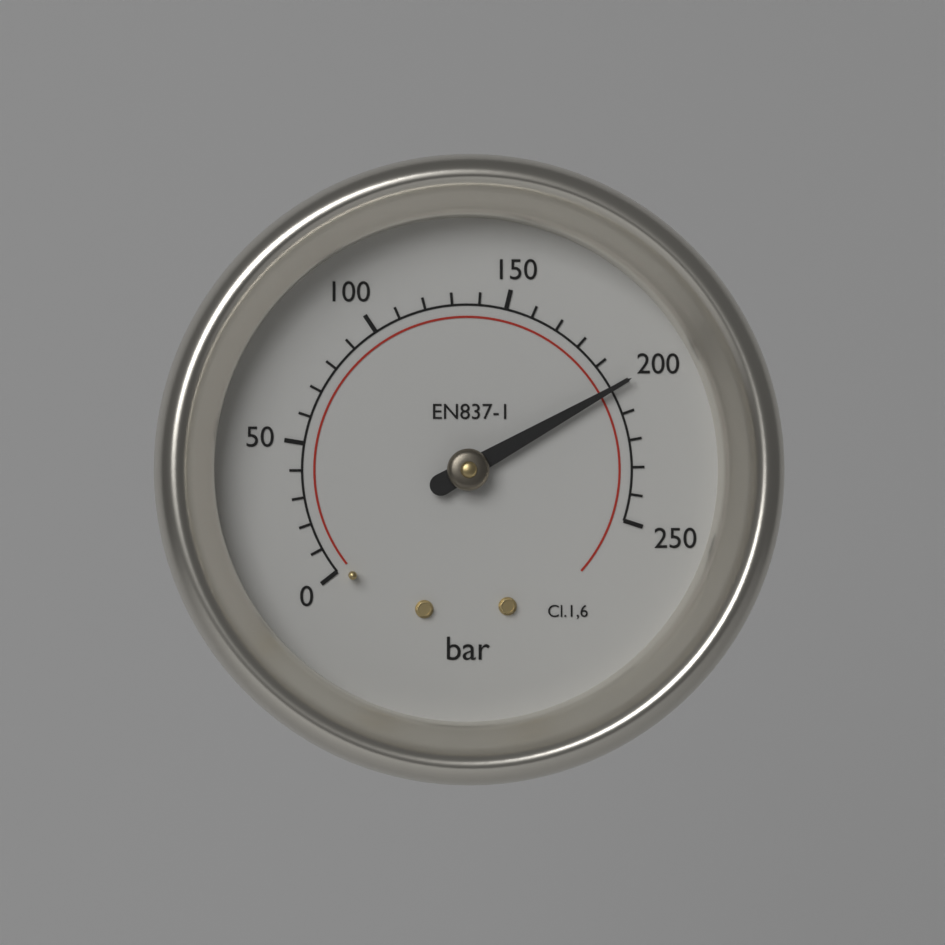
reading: 200 bar
